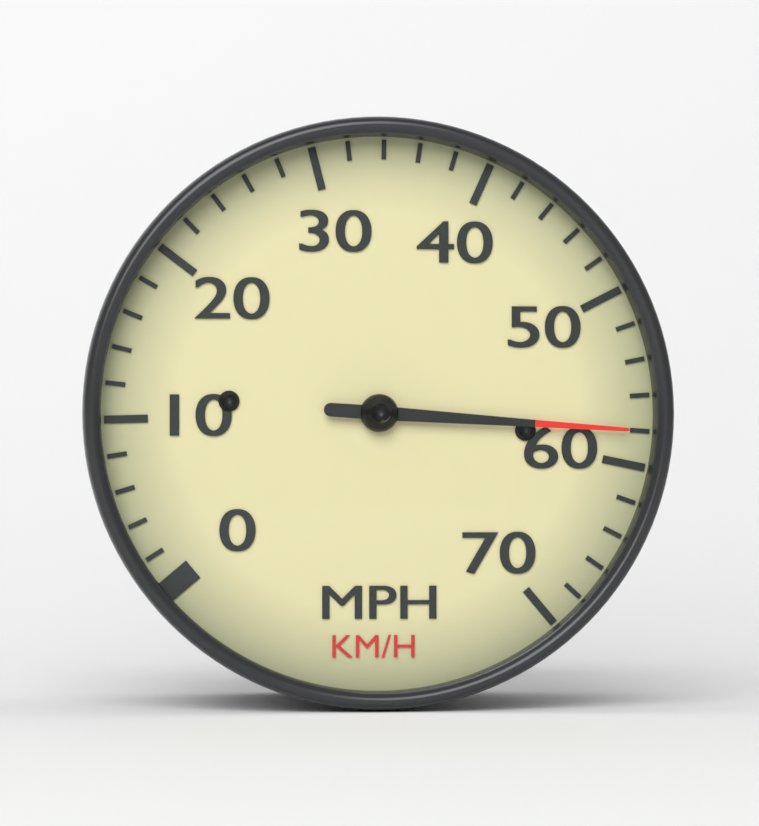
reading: 58 mph
